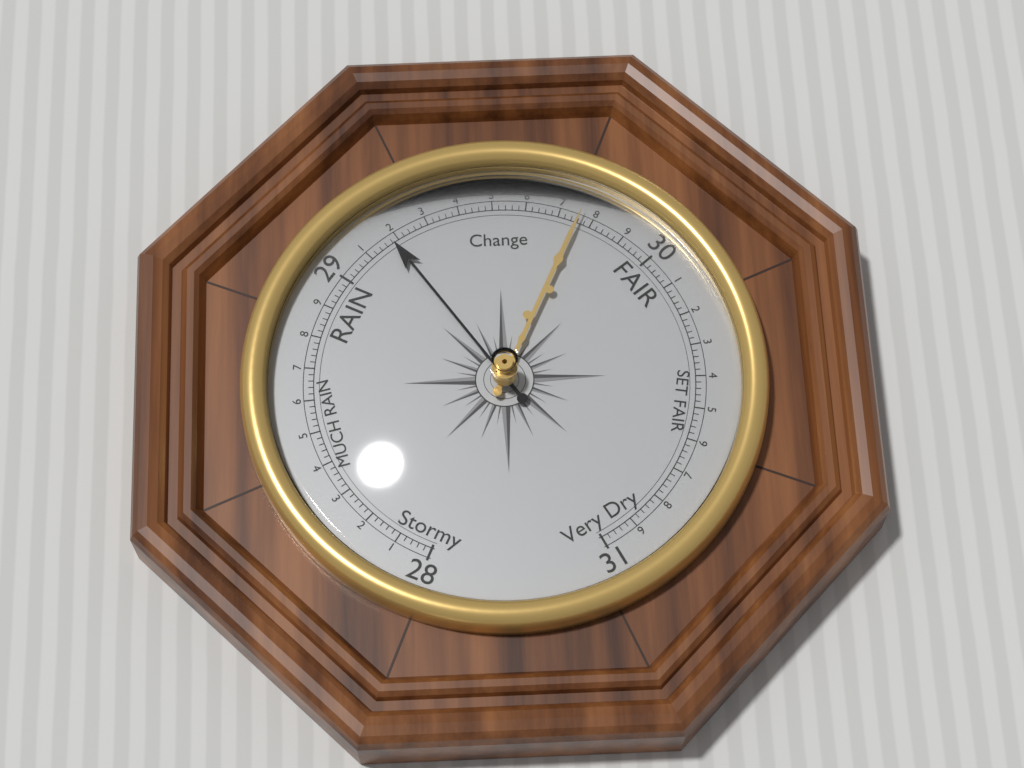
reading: 29.18 (no unit)
